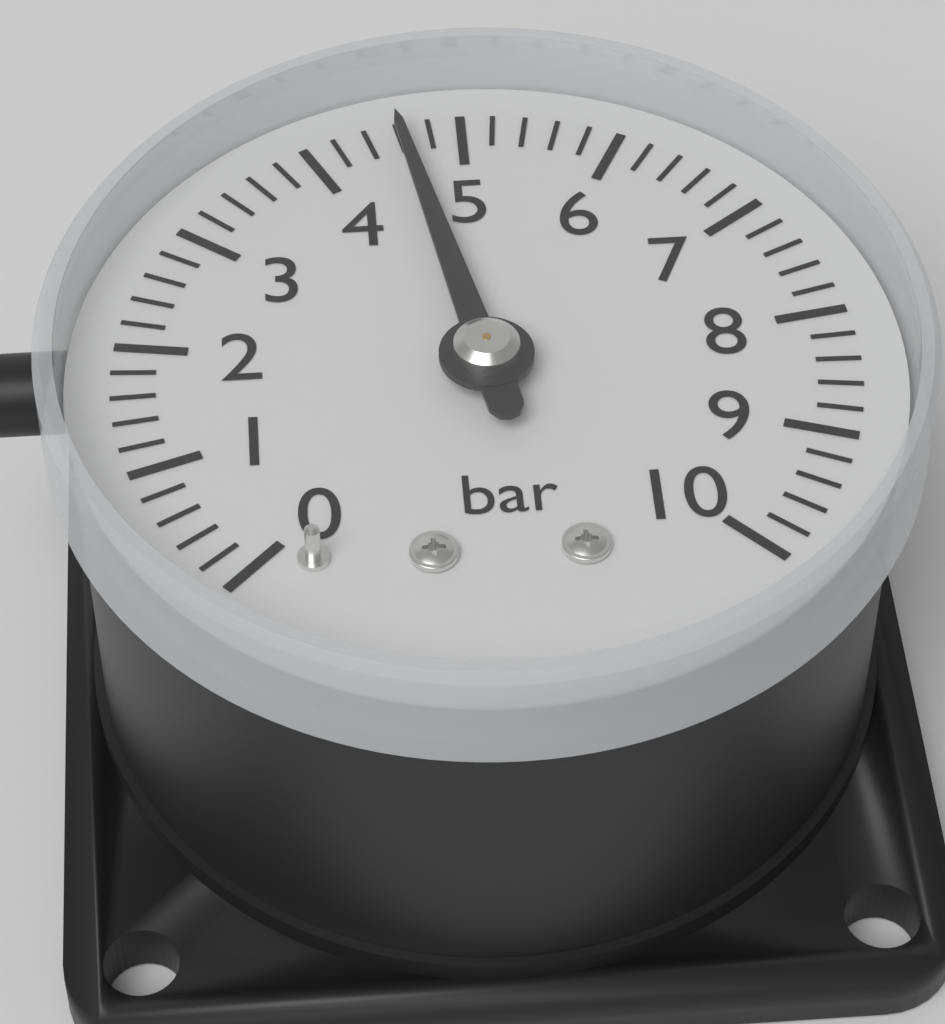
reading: 4.6 bar
